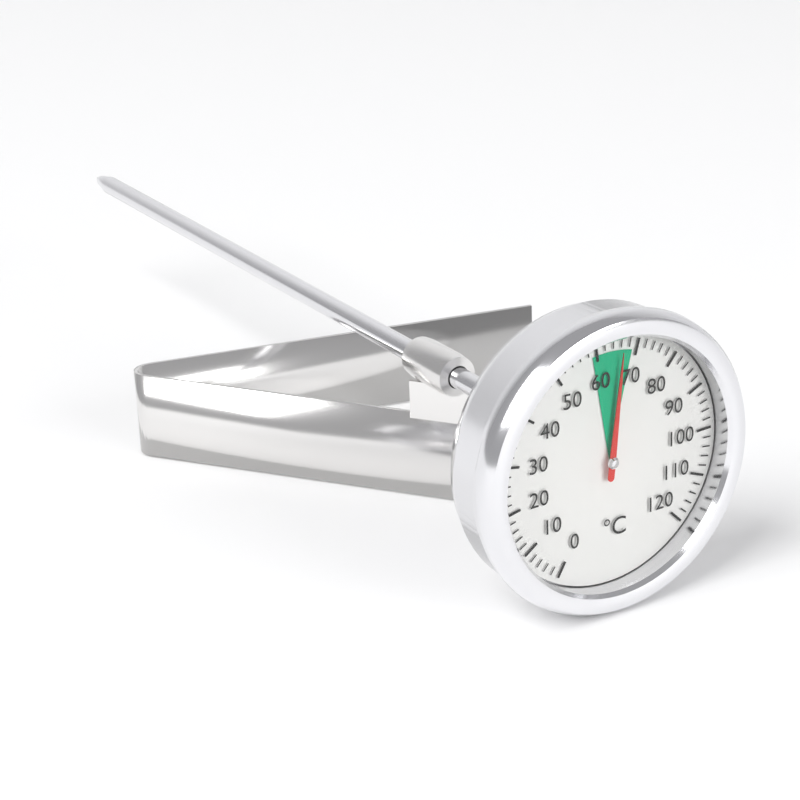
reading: 66 °C
